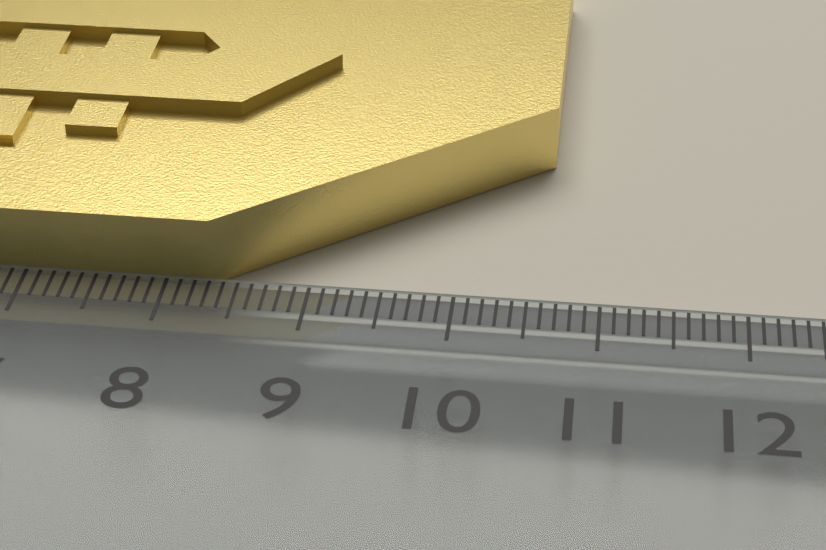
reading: 10.6 cm
